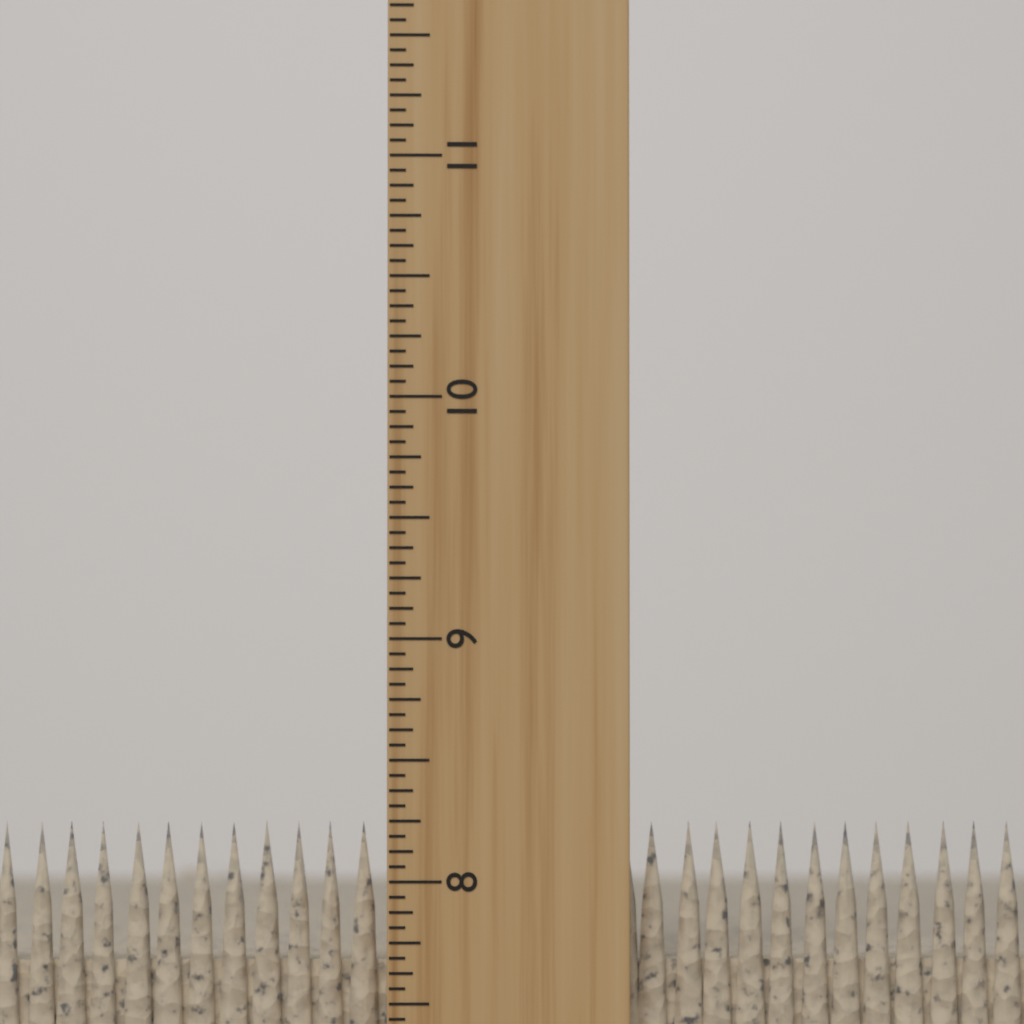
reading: 8.2500 inch
